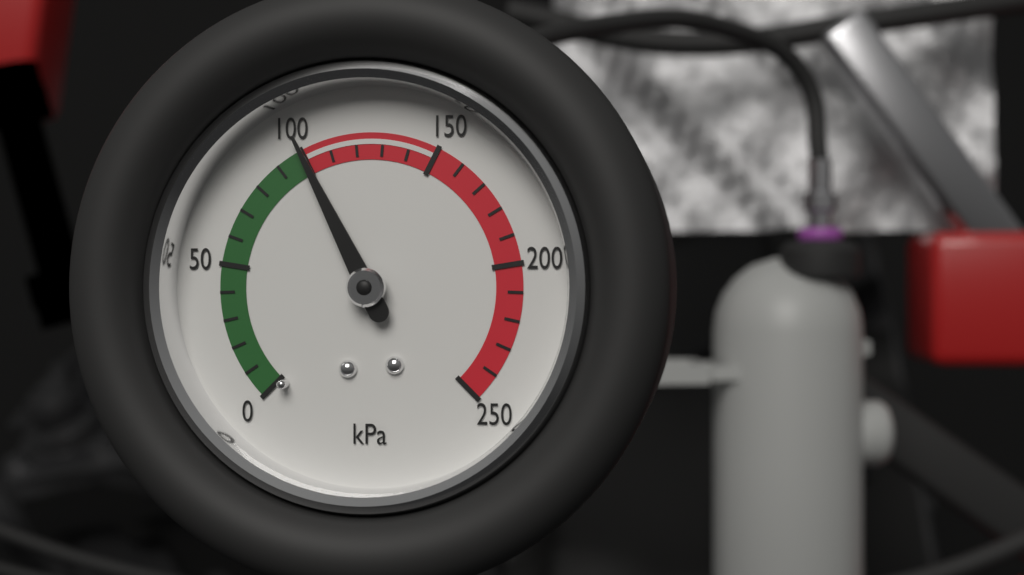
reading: 100 kPa
